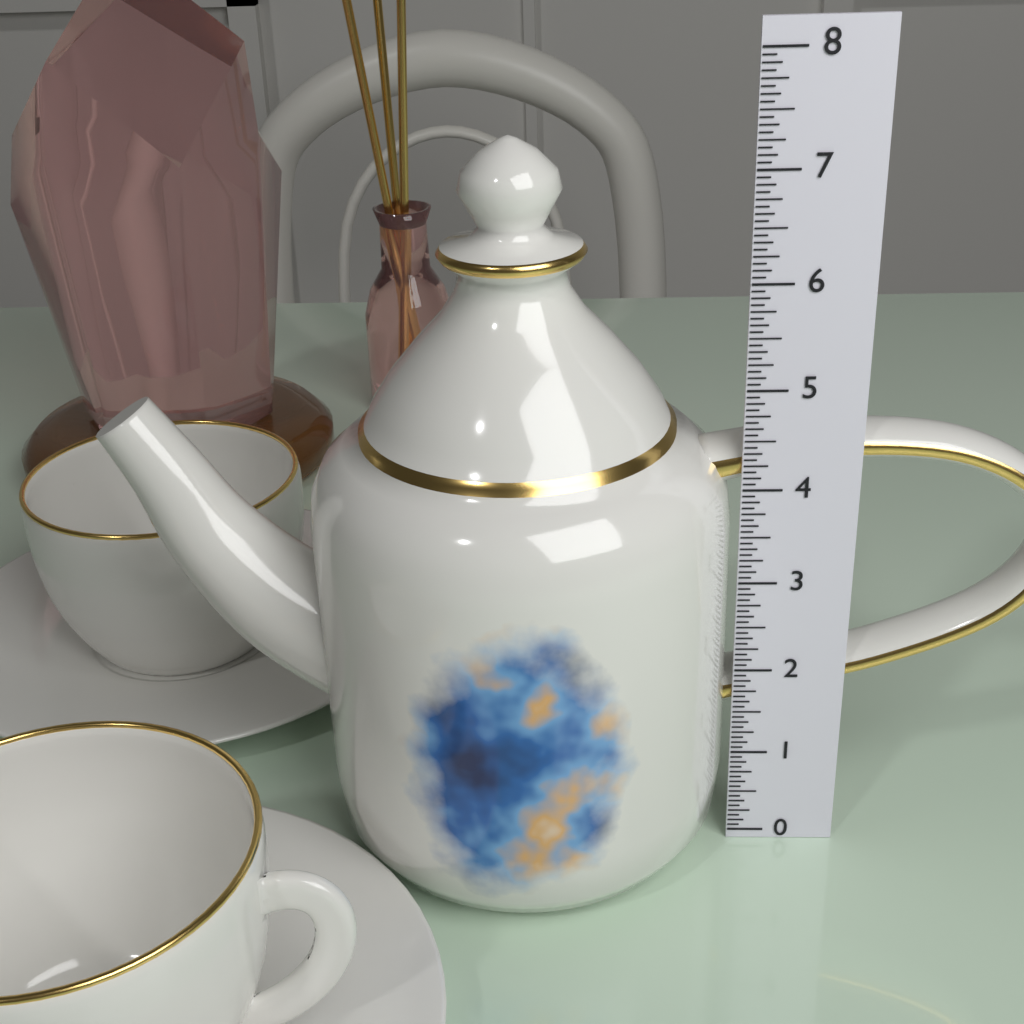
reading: 7.2500 (no unit)
